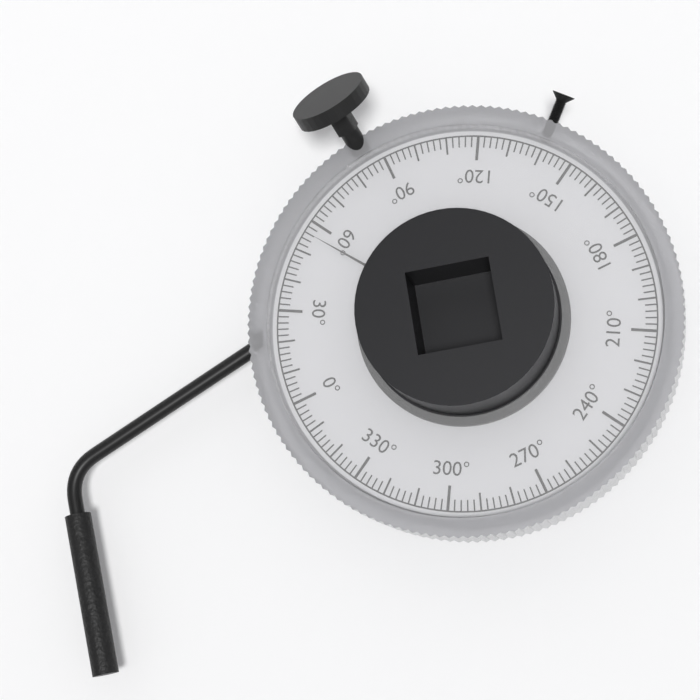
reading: 56 °
